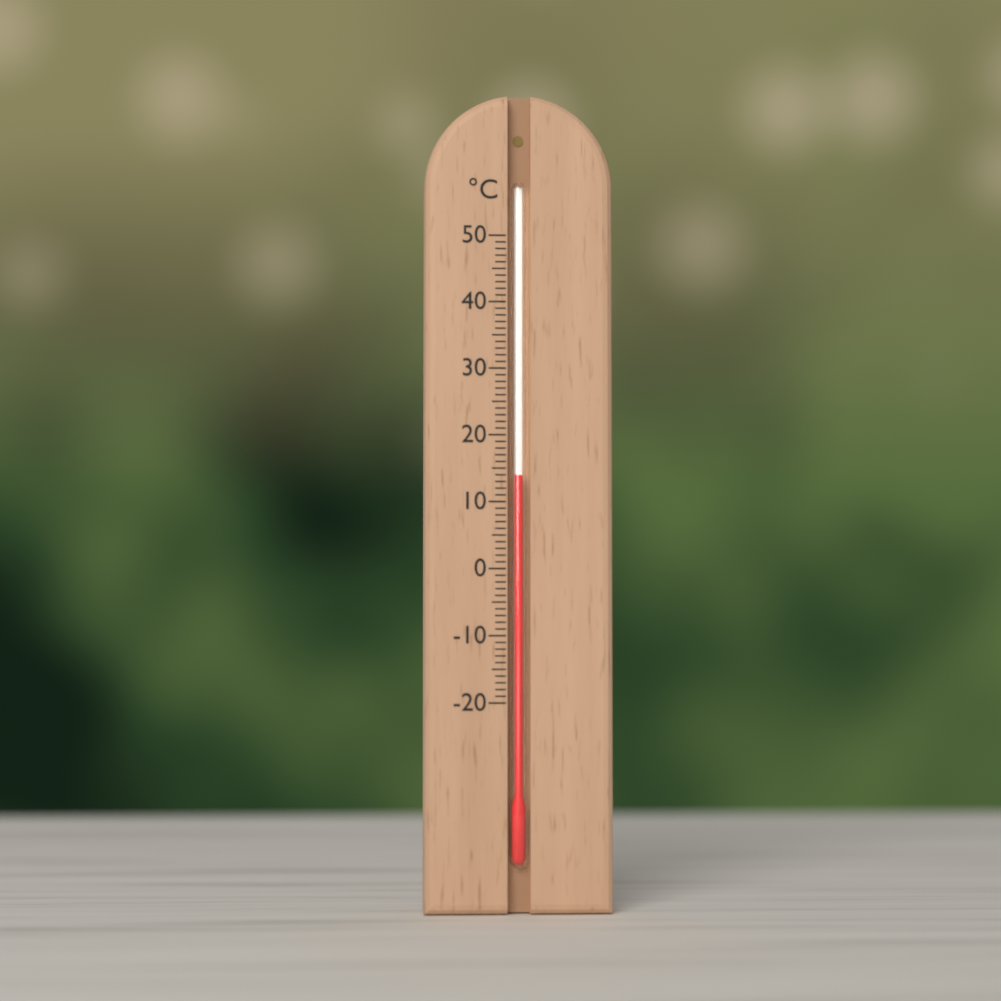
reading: 14 °C
